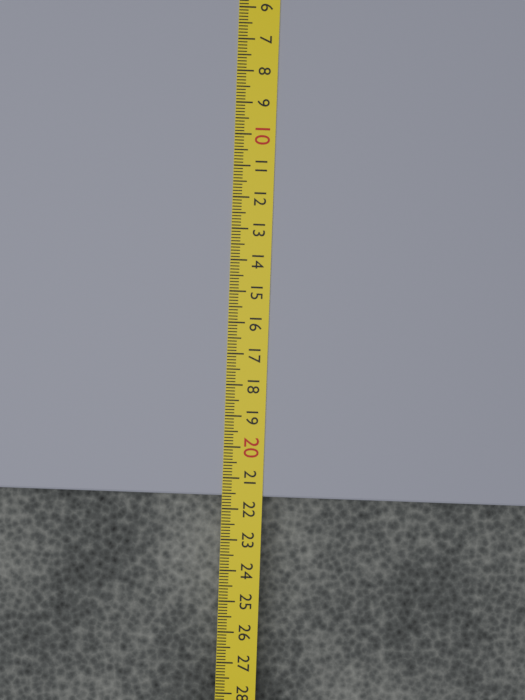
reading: 21.6 cm
